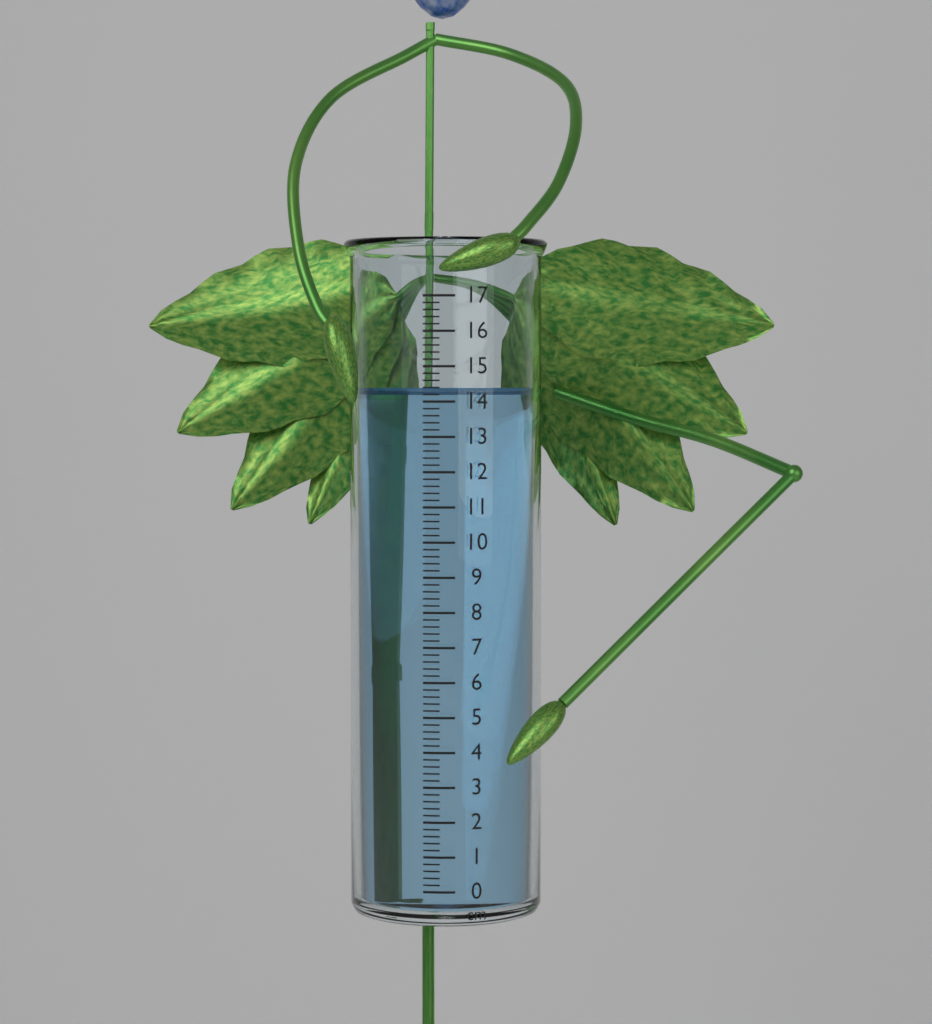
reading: 14.4 cm
